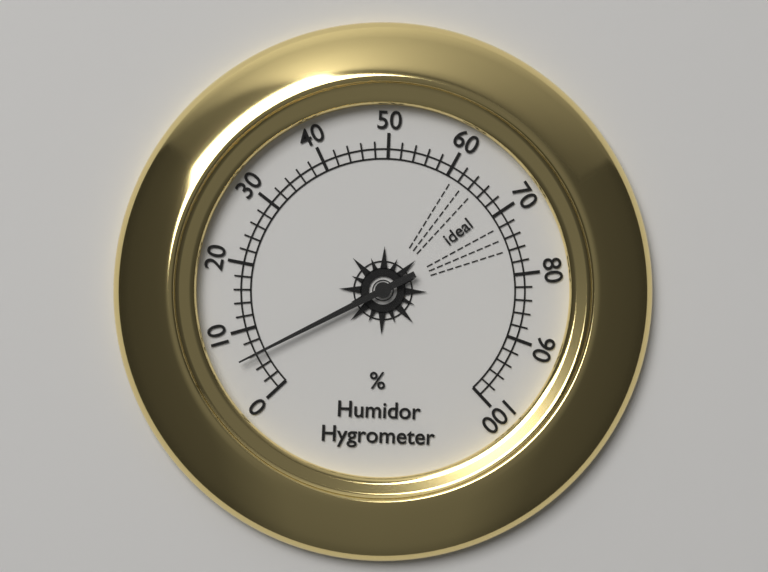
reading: 6 %
